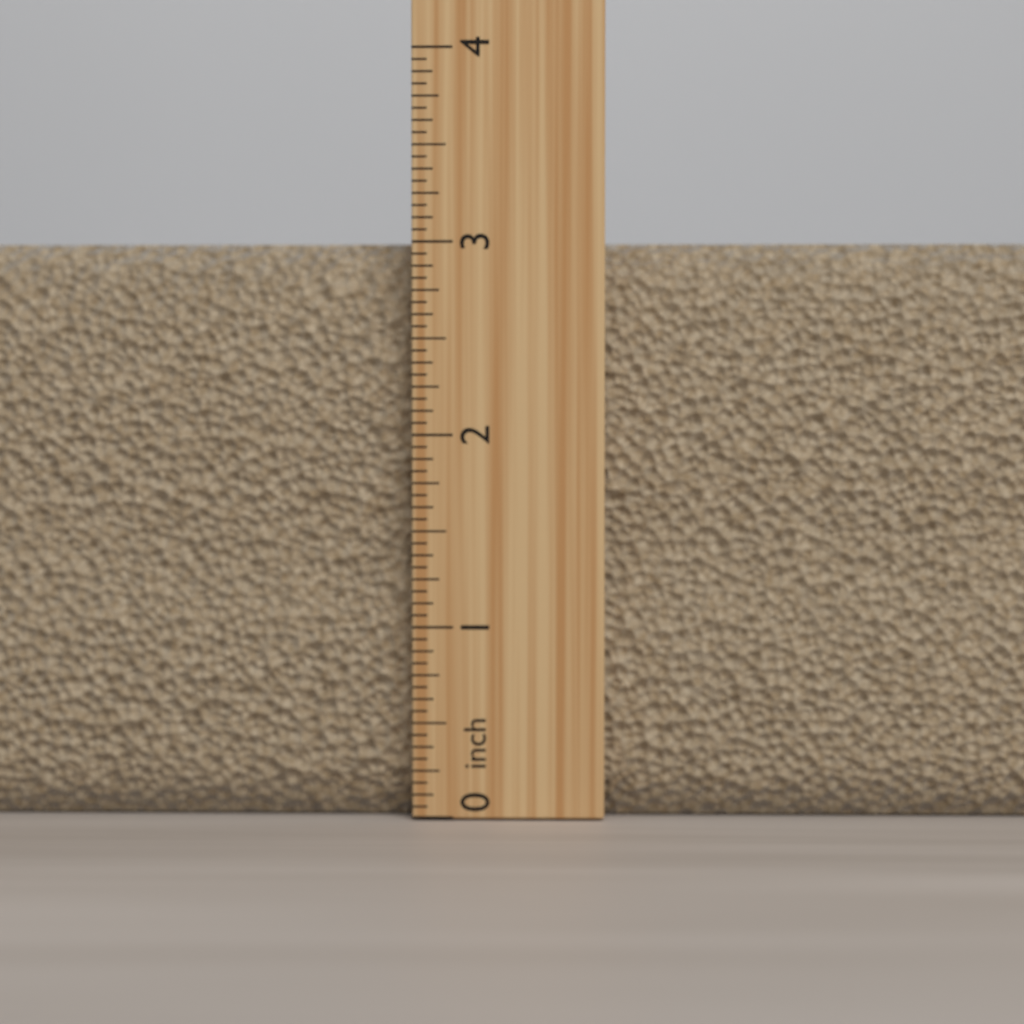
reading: 3.0000 inch
